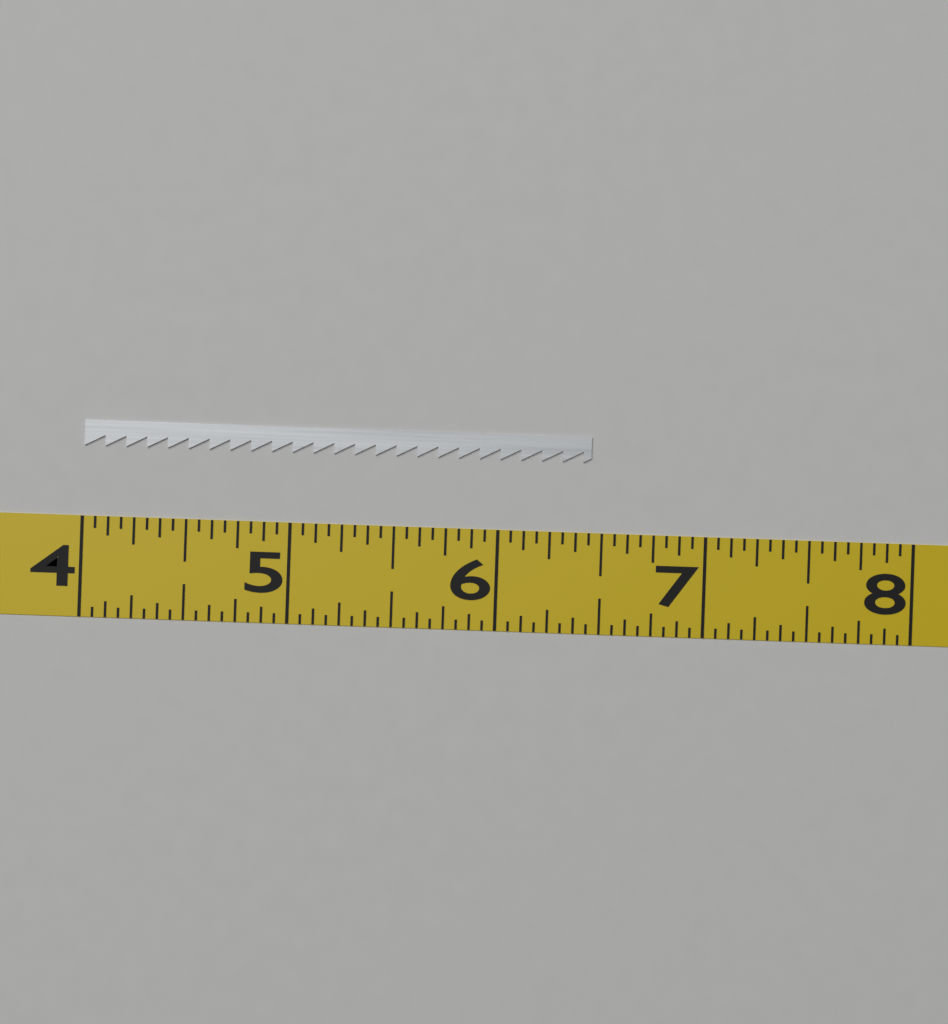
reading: 6.4375 (no unit)
